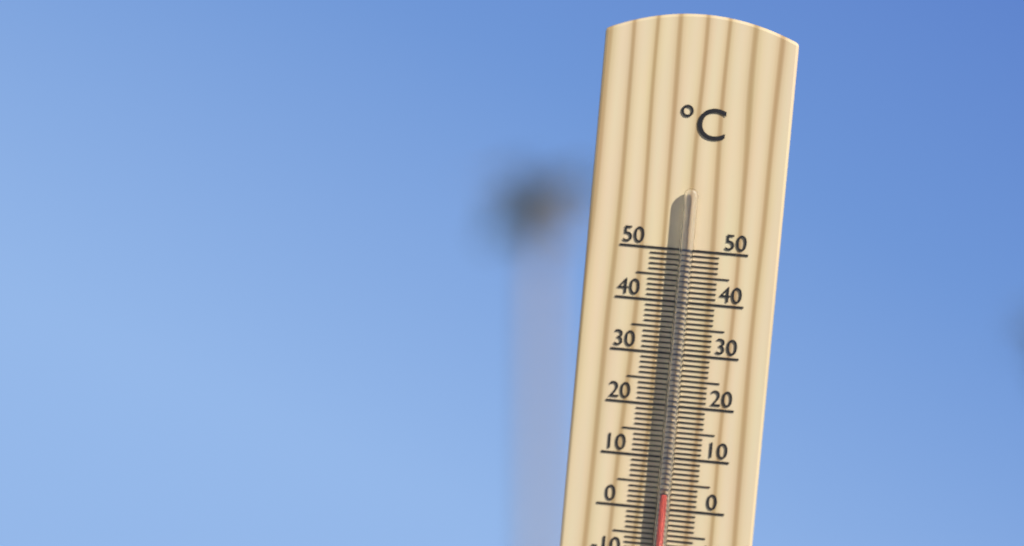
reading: 3 °C
